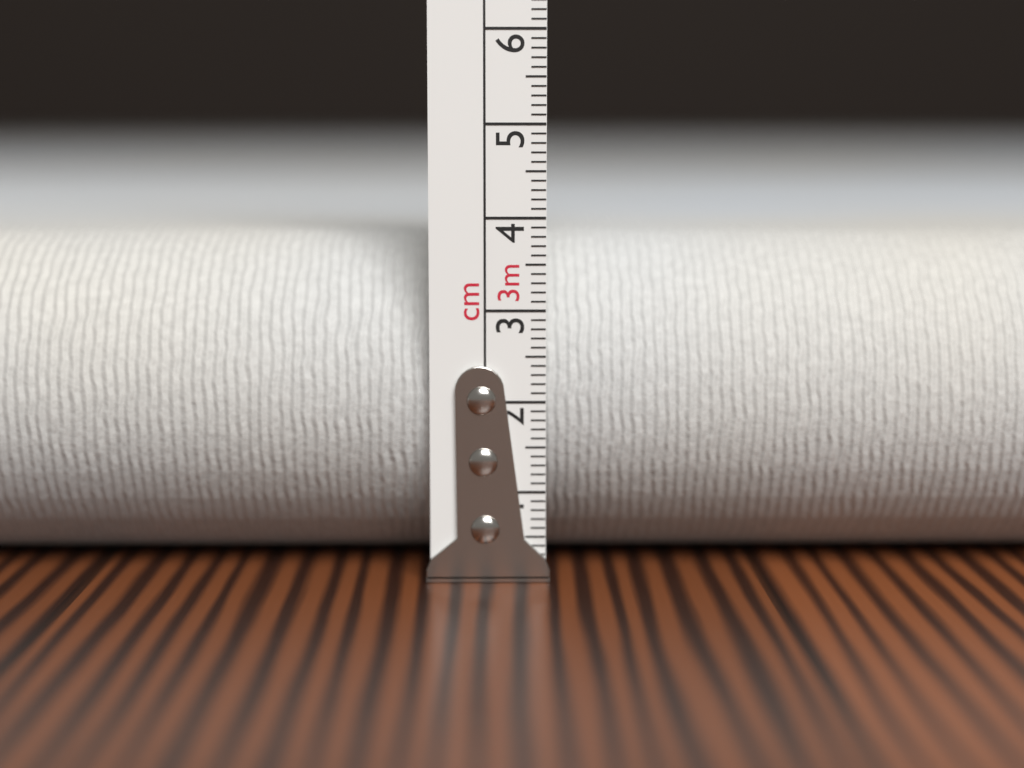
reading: 3.8 cm
